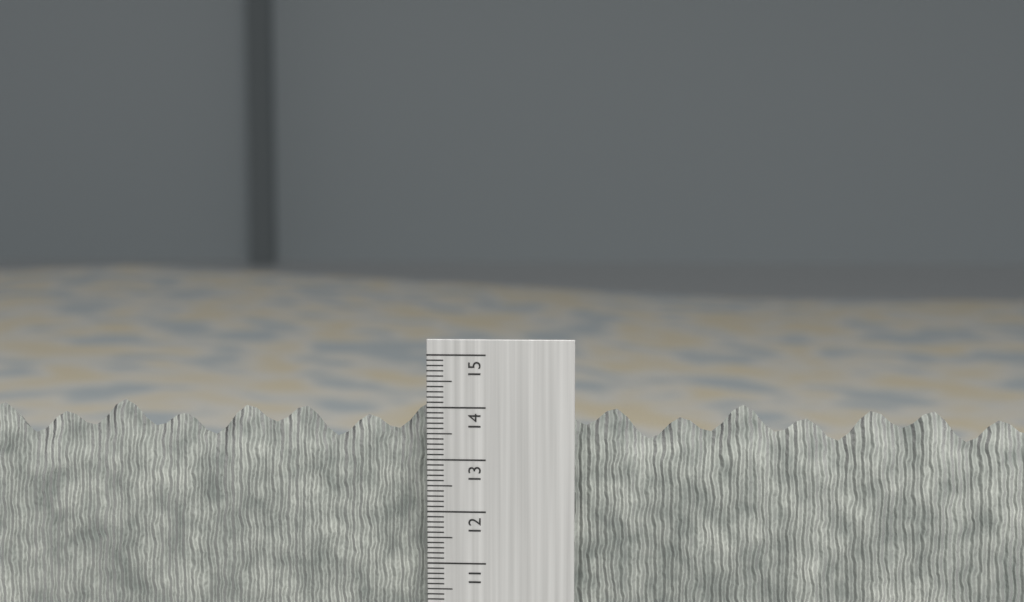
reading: 14.0 cm
